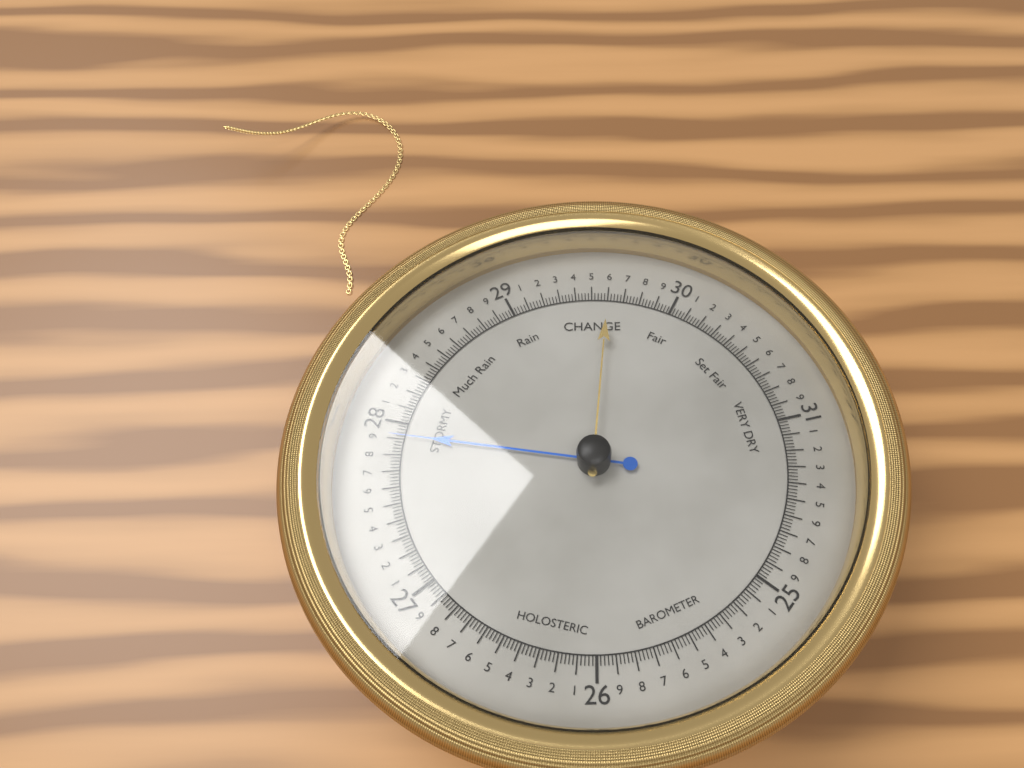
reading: 27.92 (no unit)
